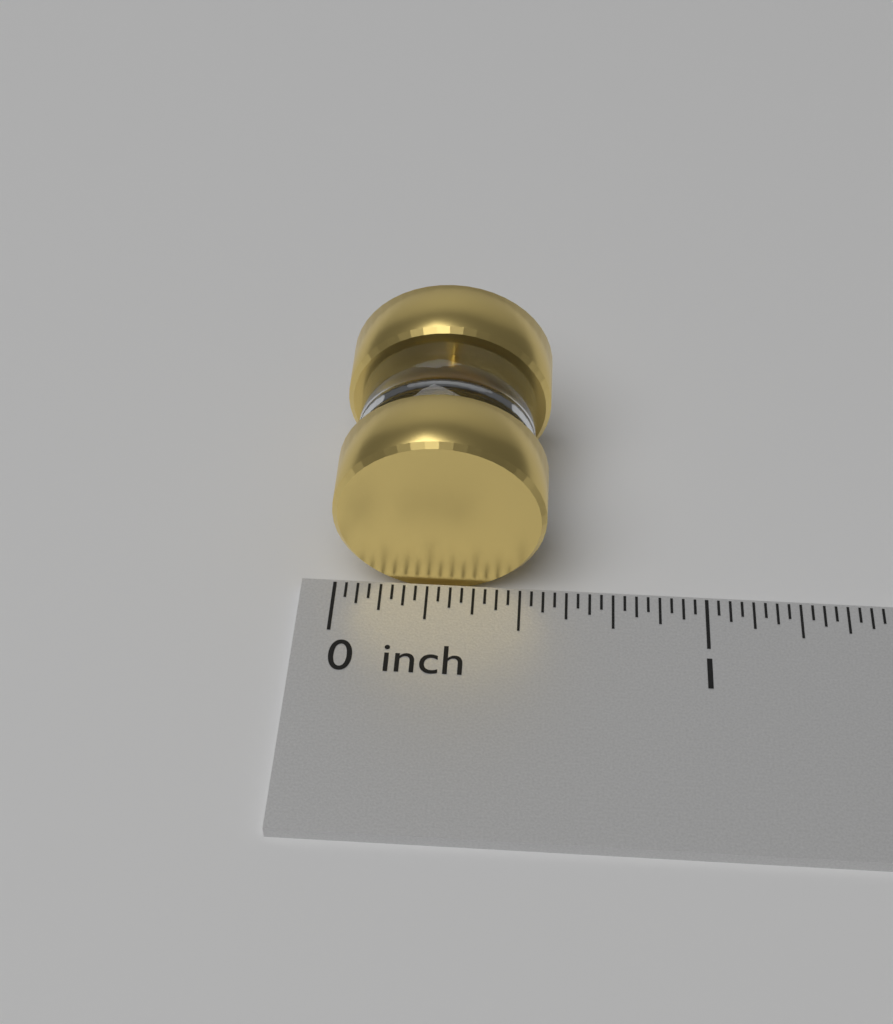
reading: 0.56250 inch
